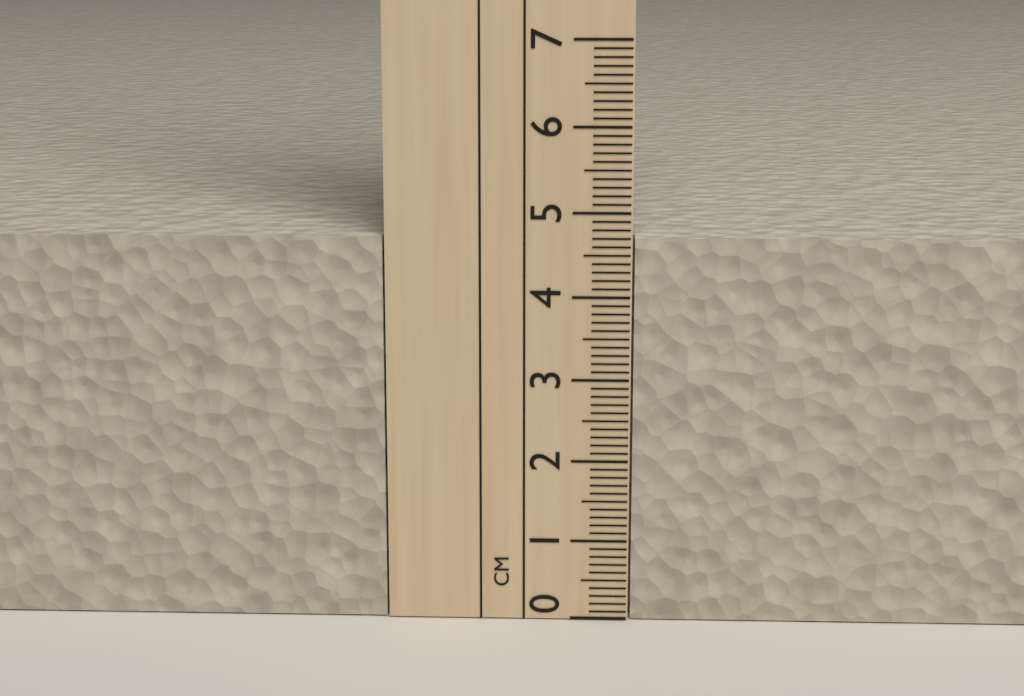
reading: 4.7 cm
